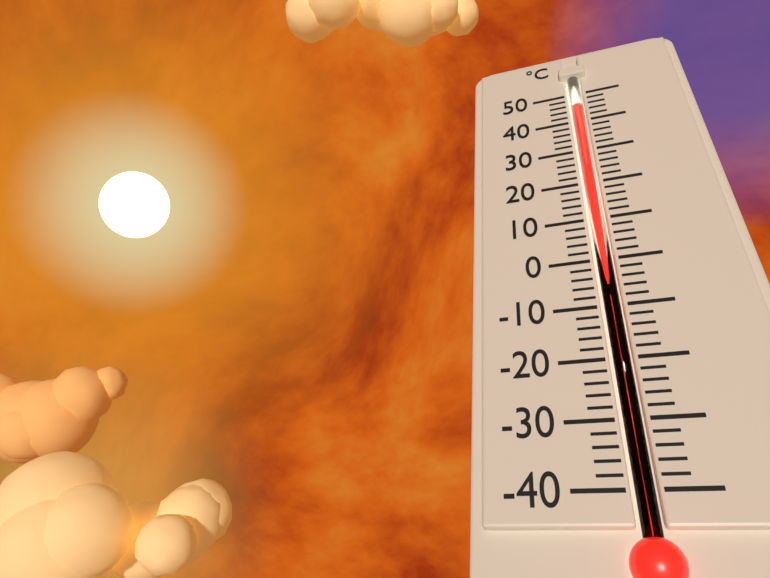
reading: 45 °C
